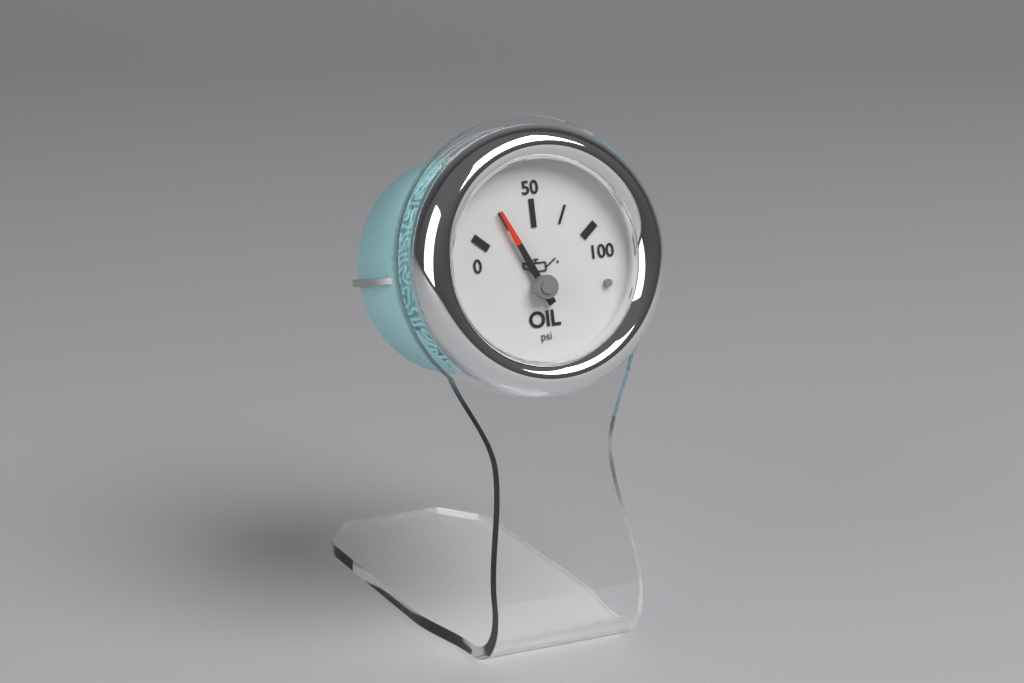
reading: 25 psi
